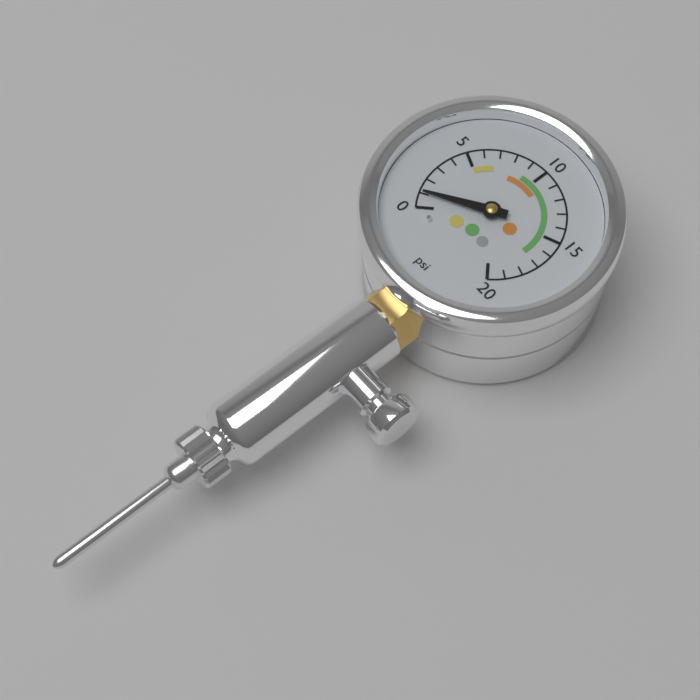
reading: 1 psi
